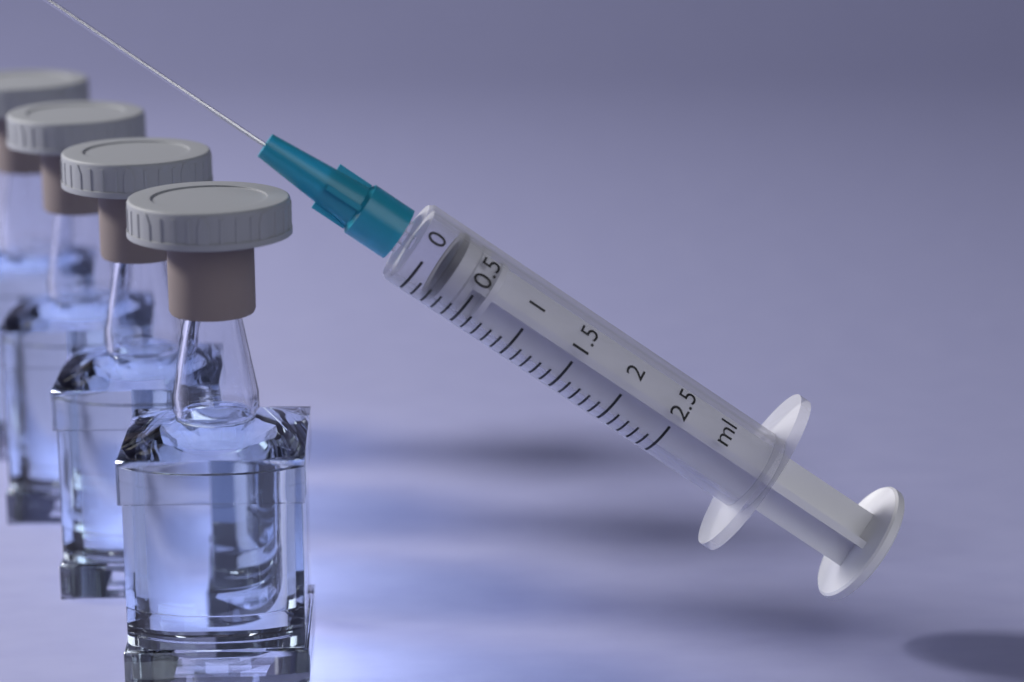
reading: 0.2 ml
